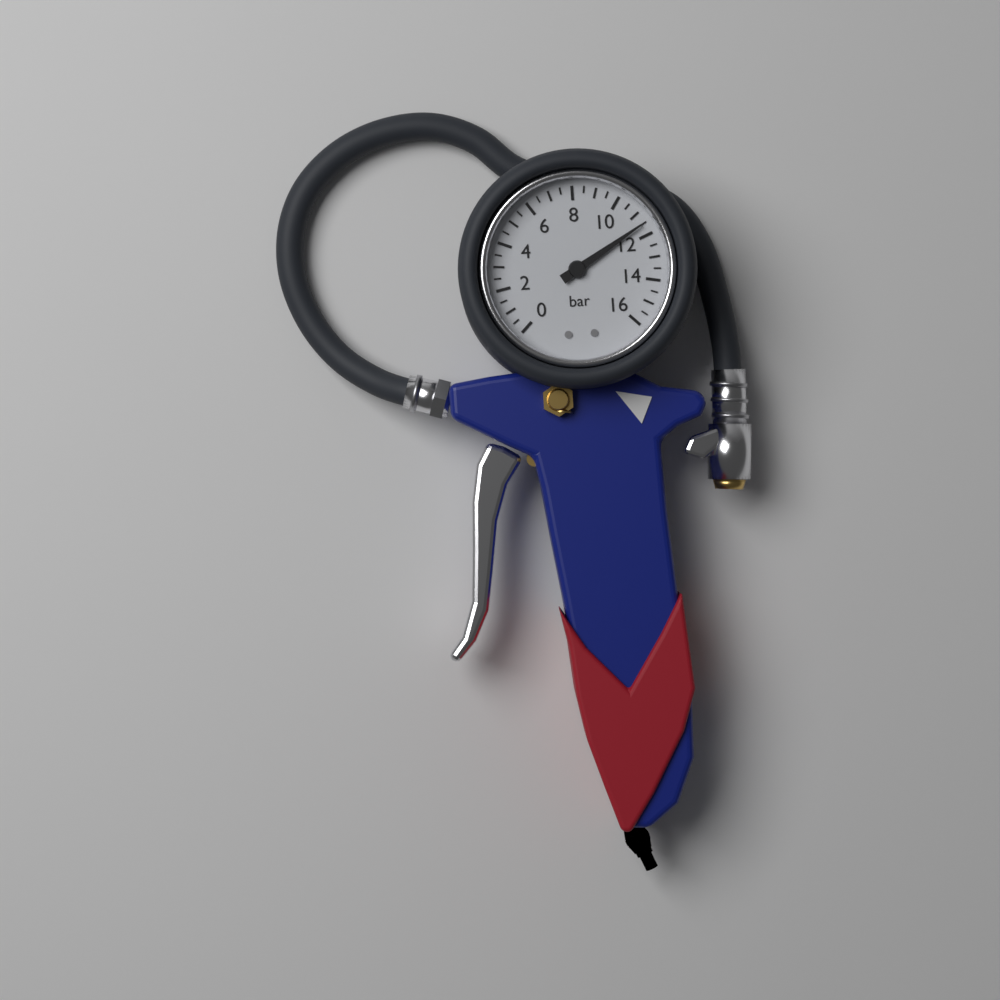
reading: 11.5 bar
